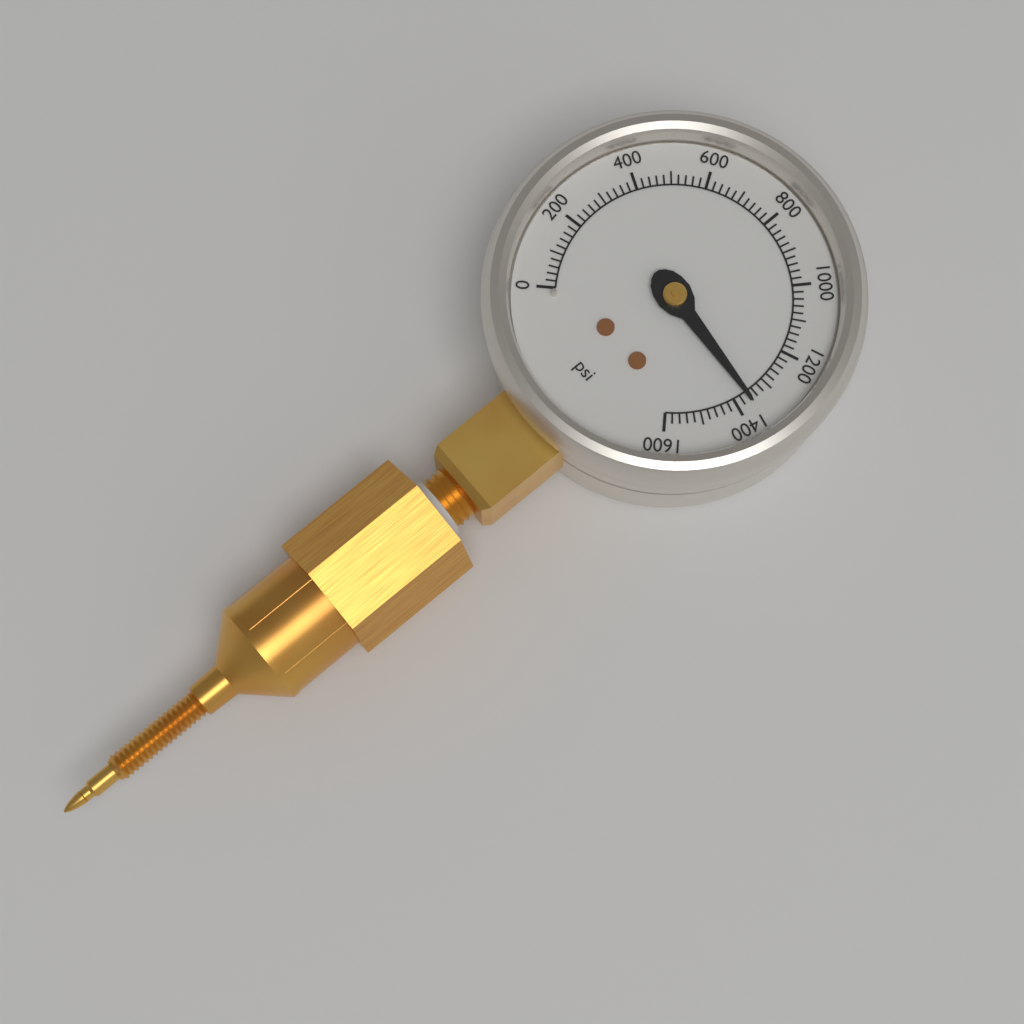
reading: 1360 psi
